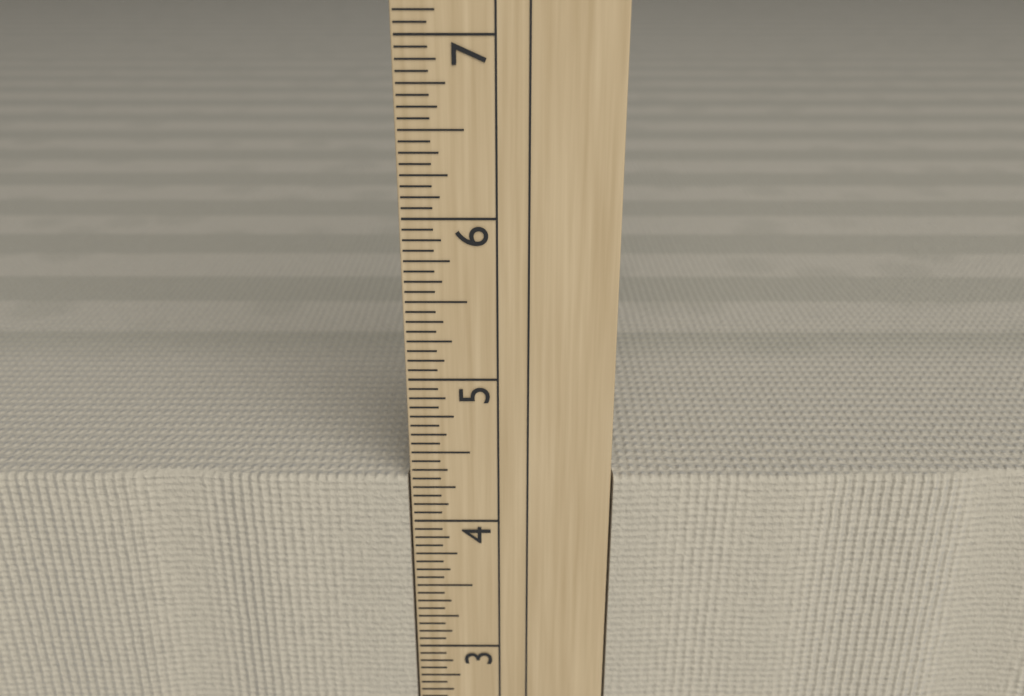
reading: 4.3125 in
